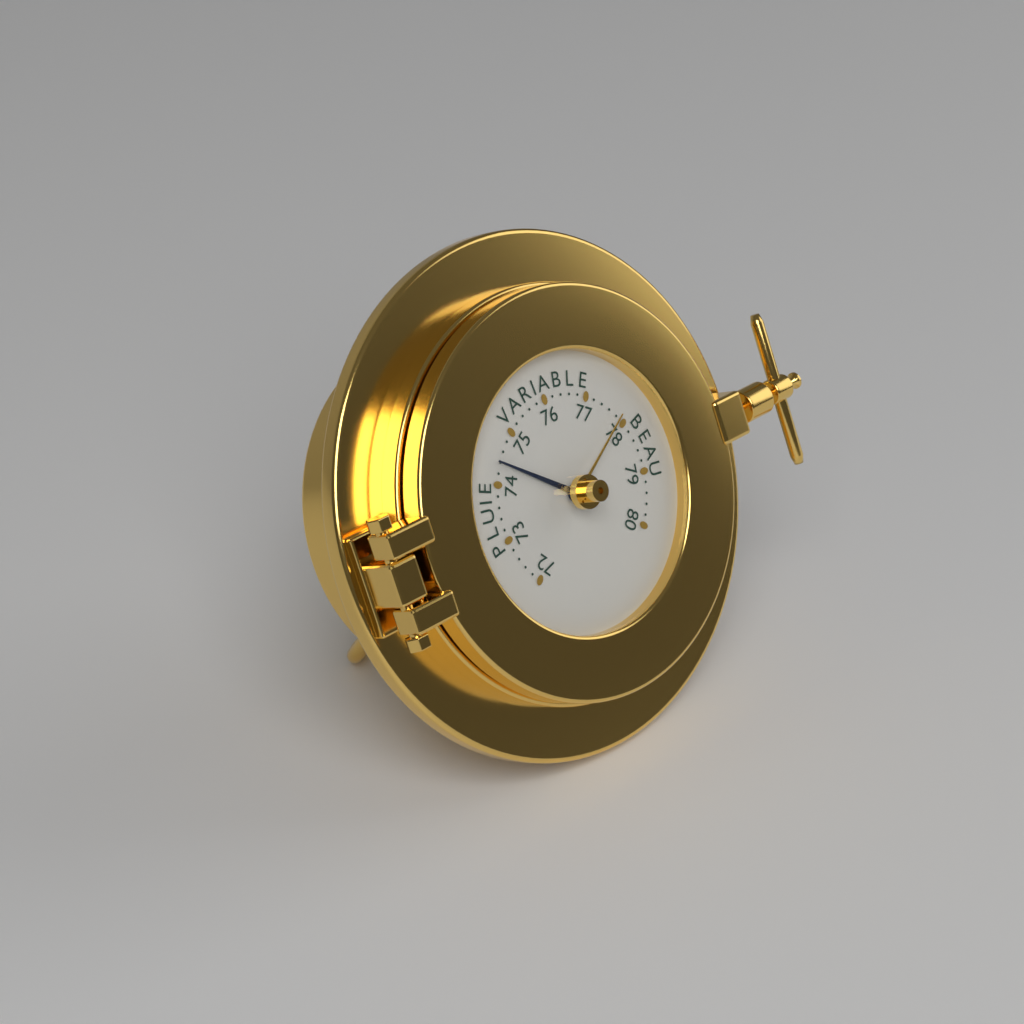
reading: 74.4 (no unit)
